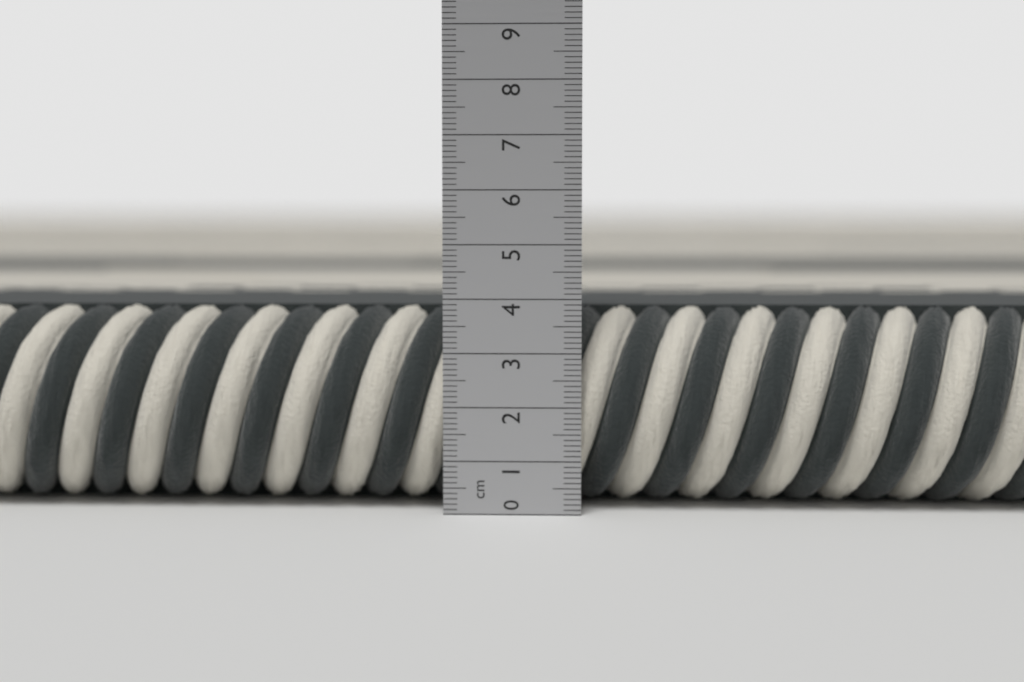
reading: 3.8 cm
